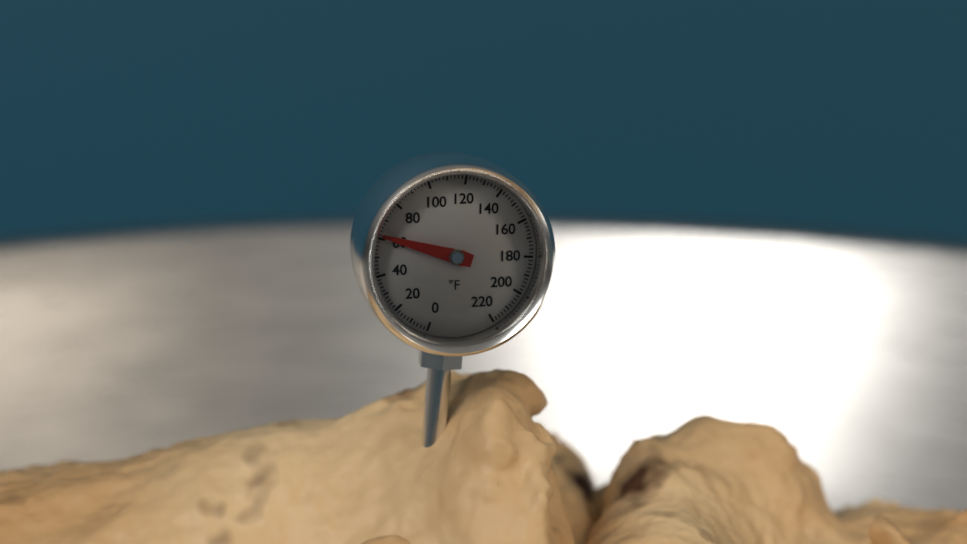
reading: 62 °F
